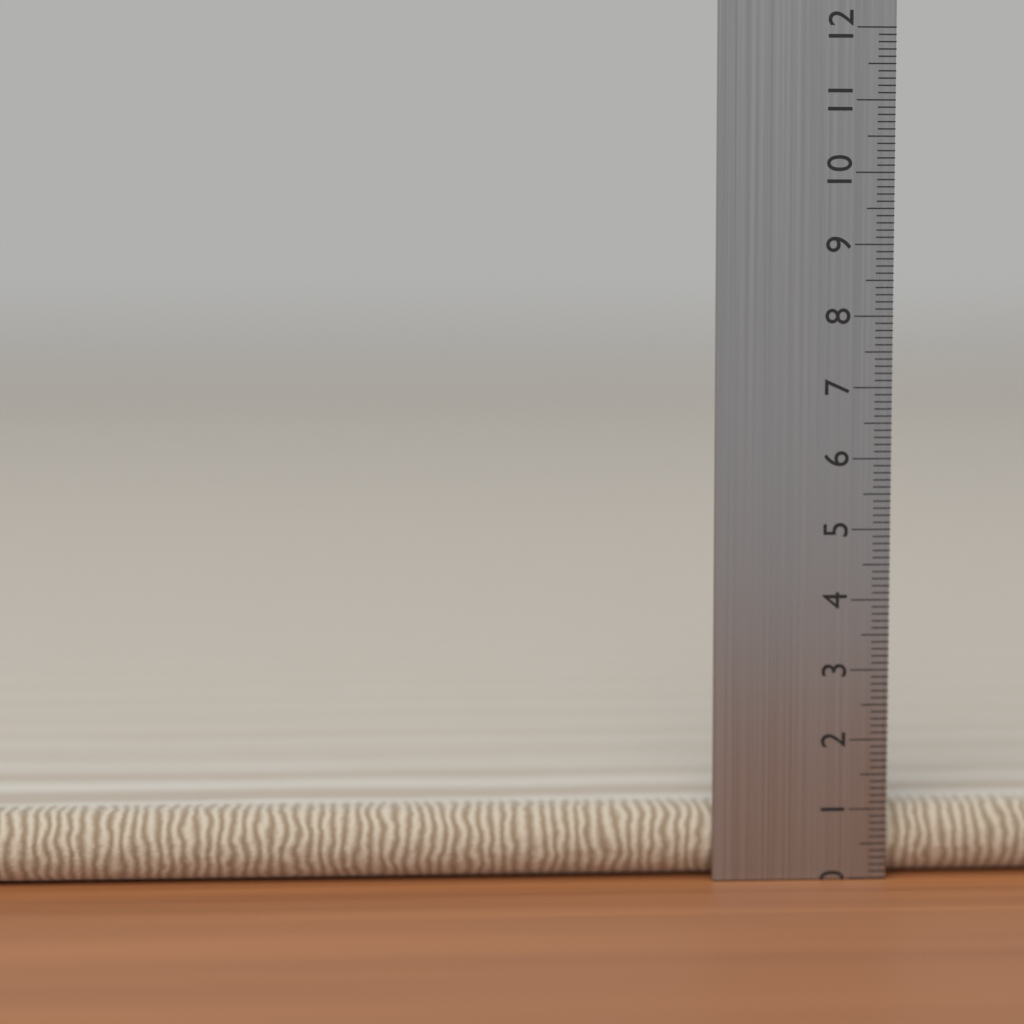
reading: 1.0 cm
